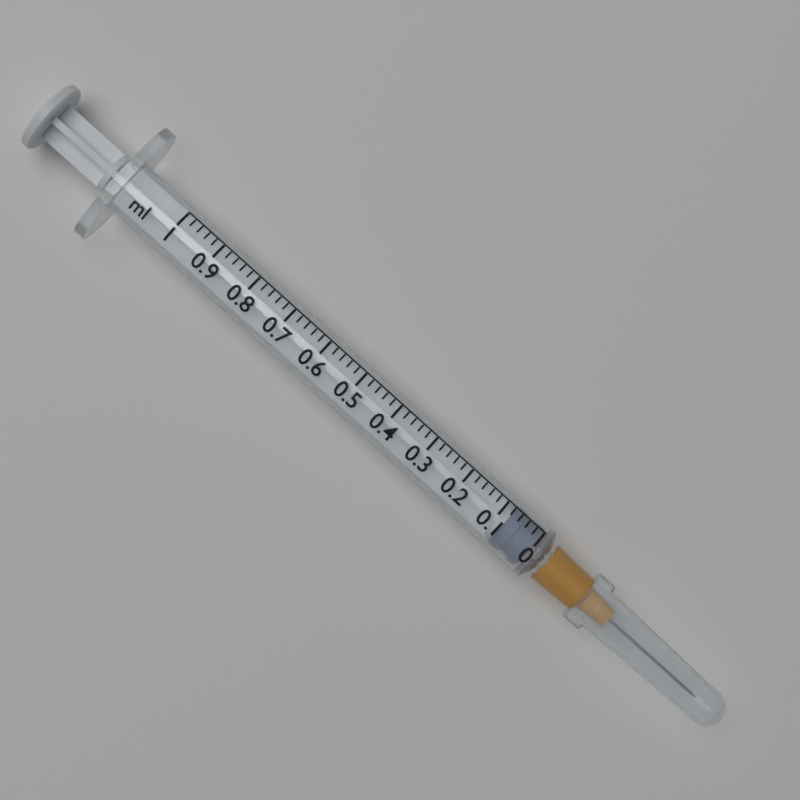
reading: 0.00 ml
